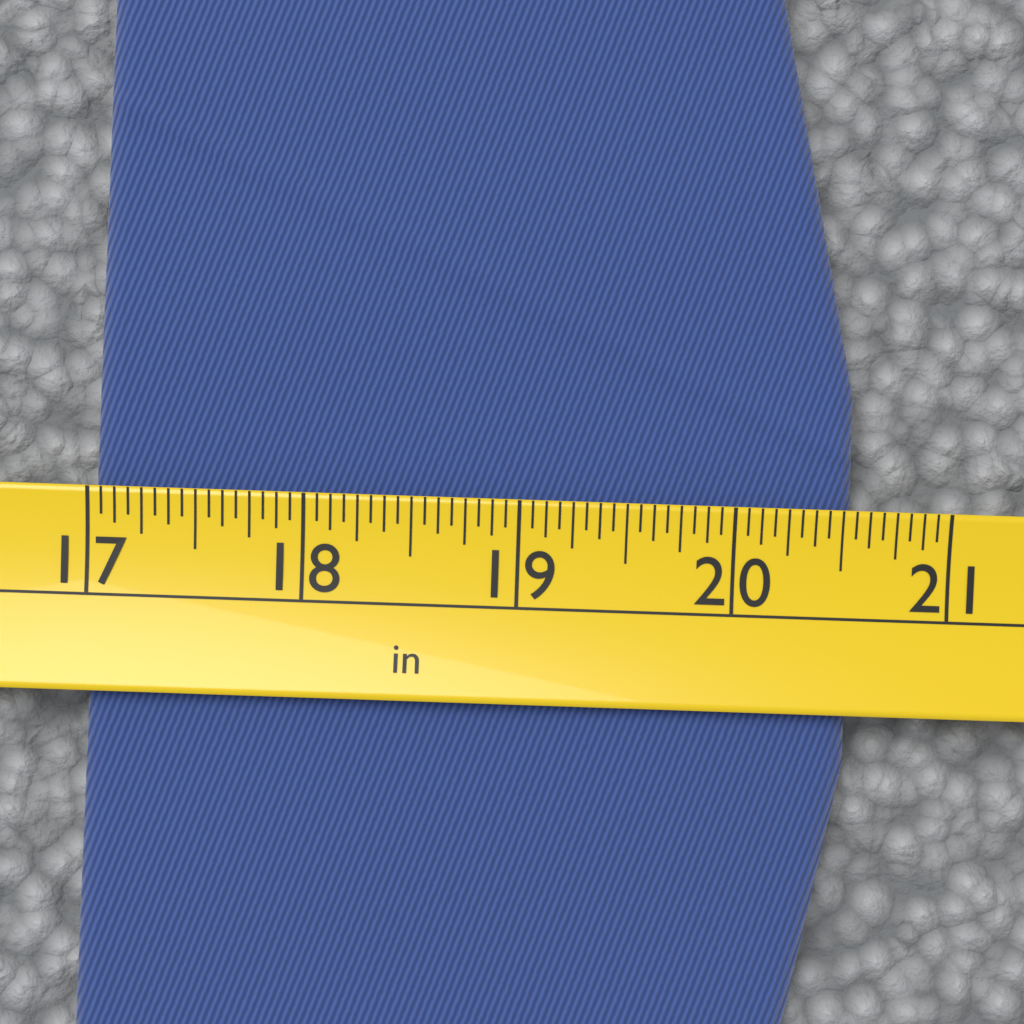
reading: 20.5625 in
